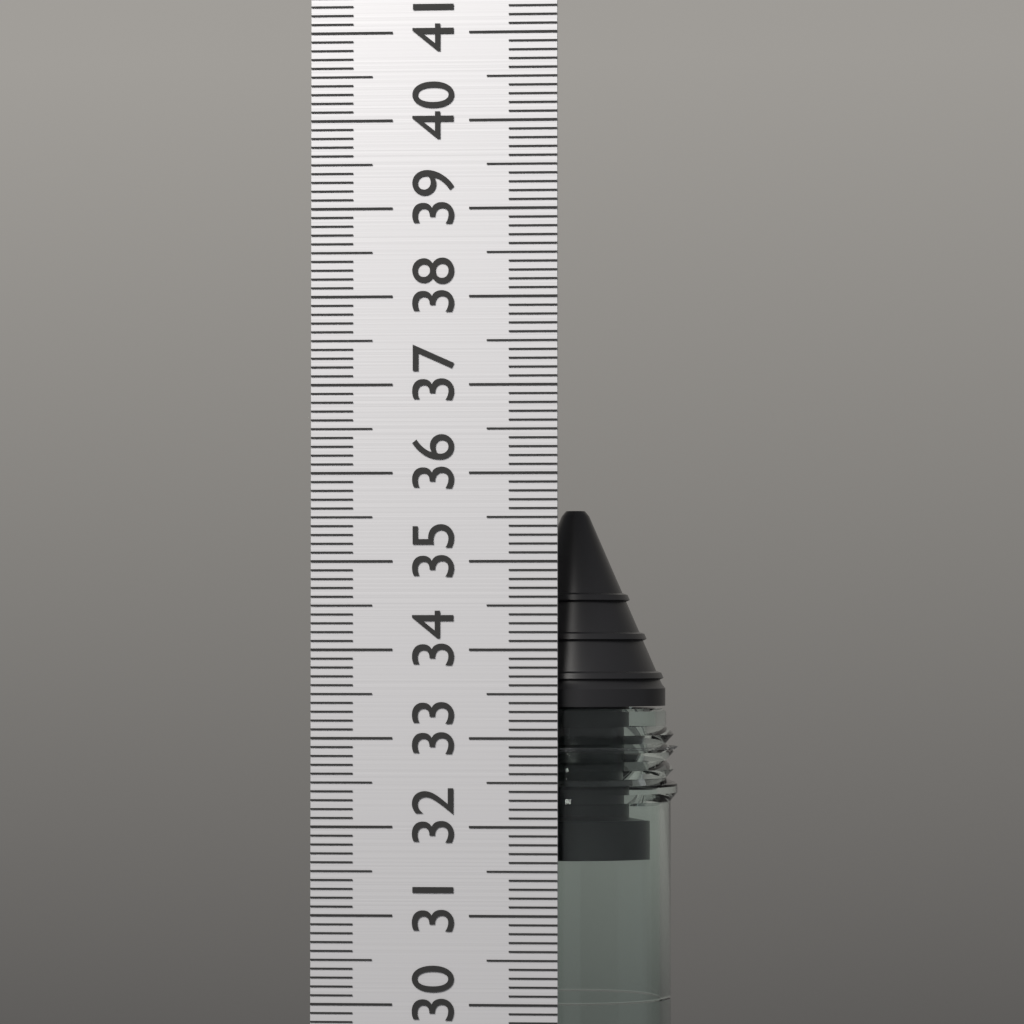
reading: 35.6 (no unit)
